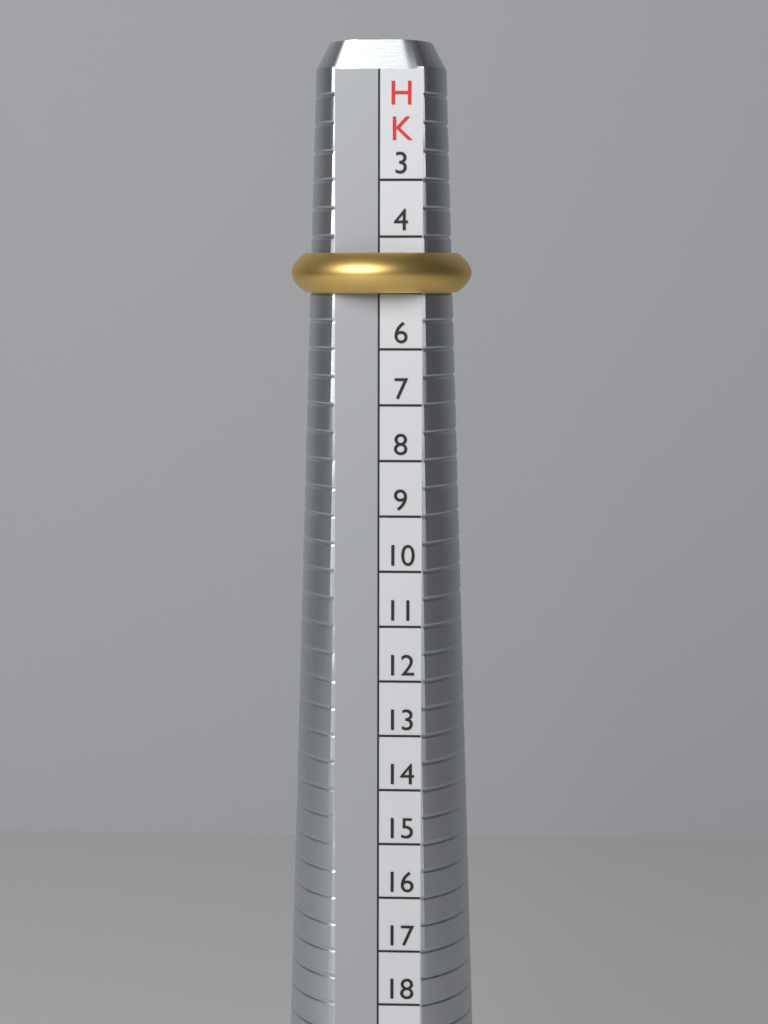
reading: 5 HK
